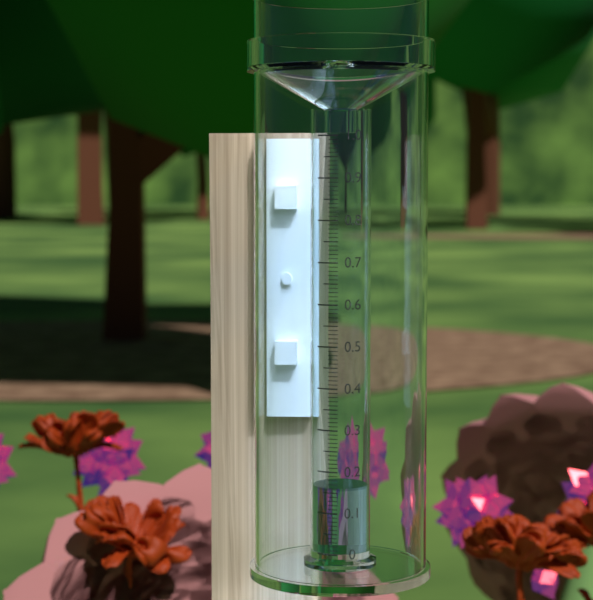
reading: 0.16 (no unit)
